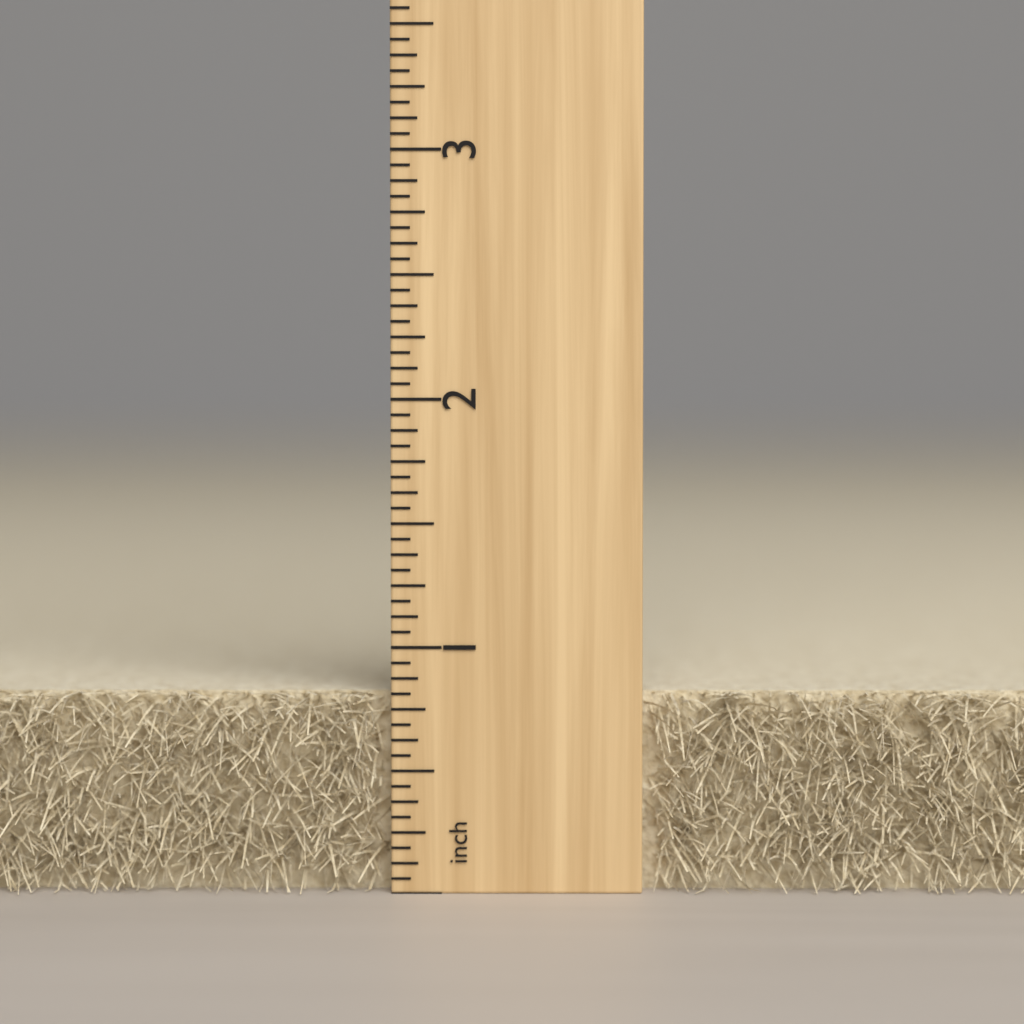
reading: 0.8125 inch
